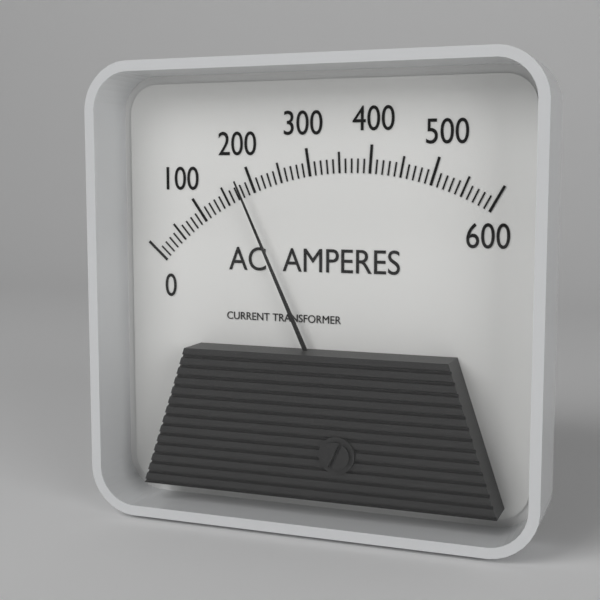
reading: 180 A
